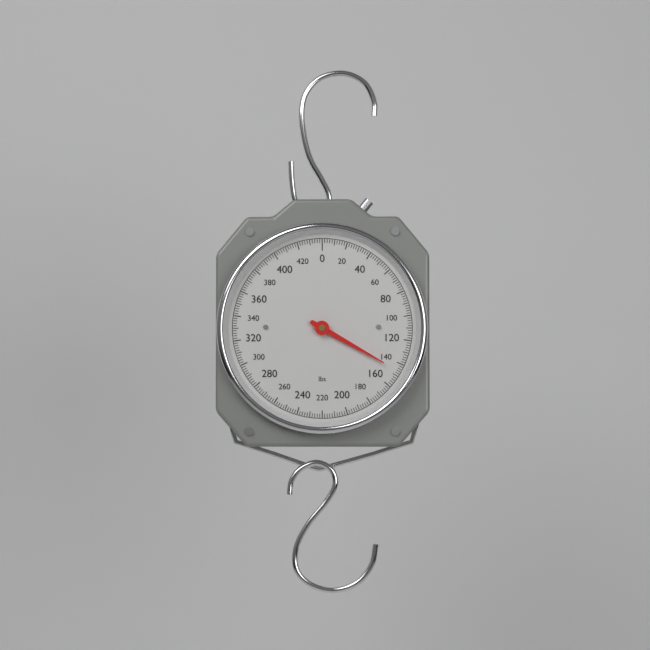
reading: 146 lbs
